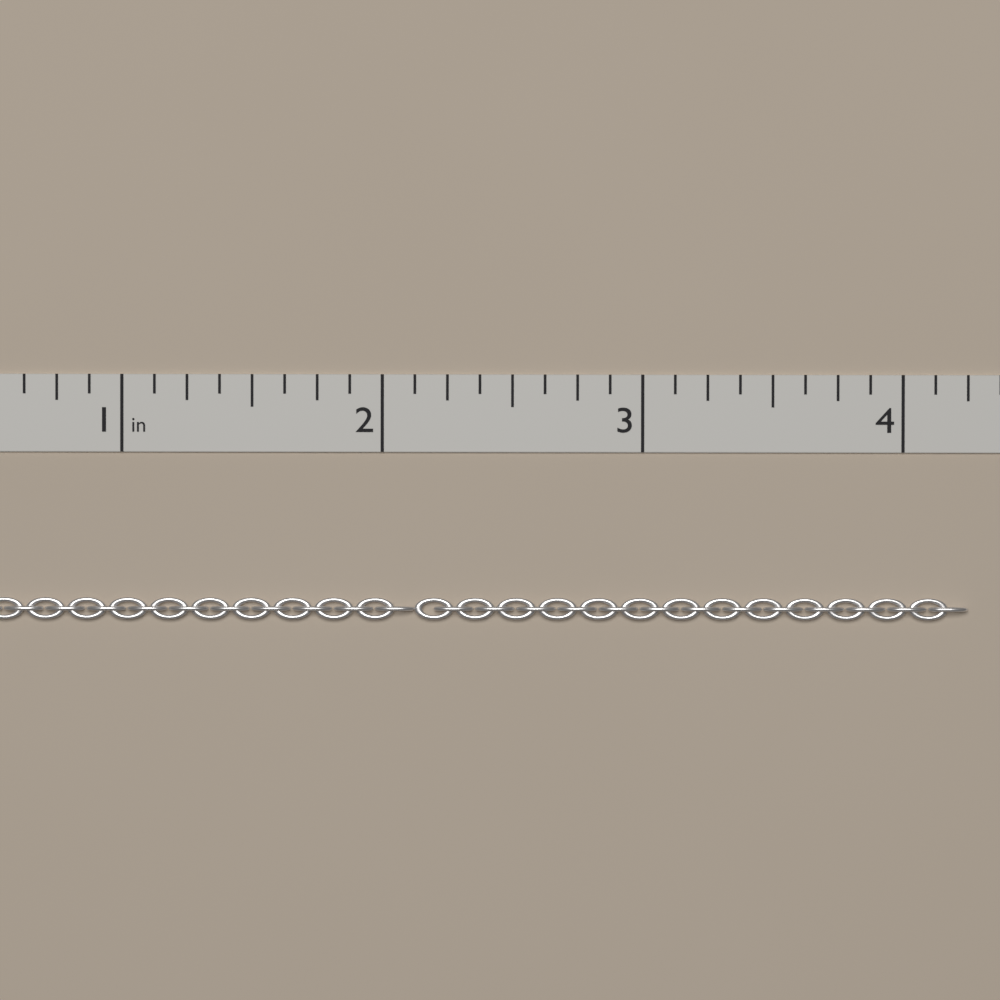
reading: 4.250 in
